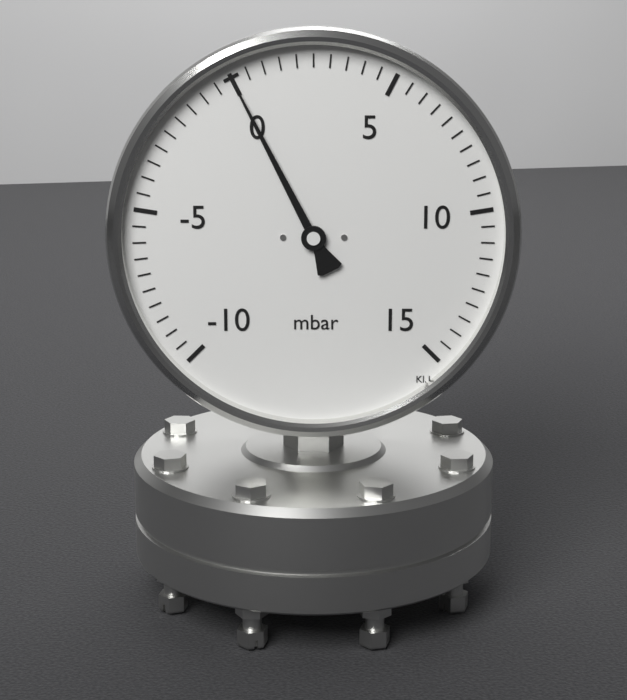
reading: 0.0 mbar
